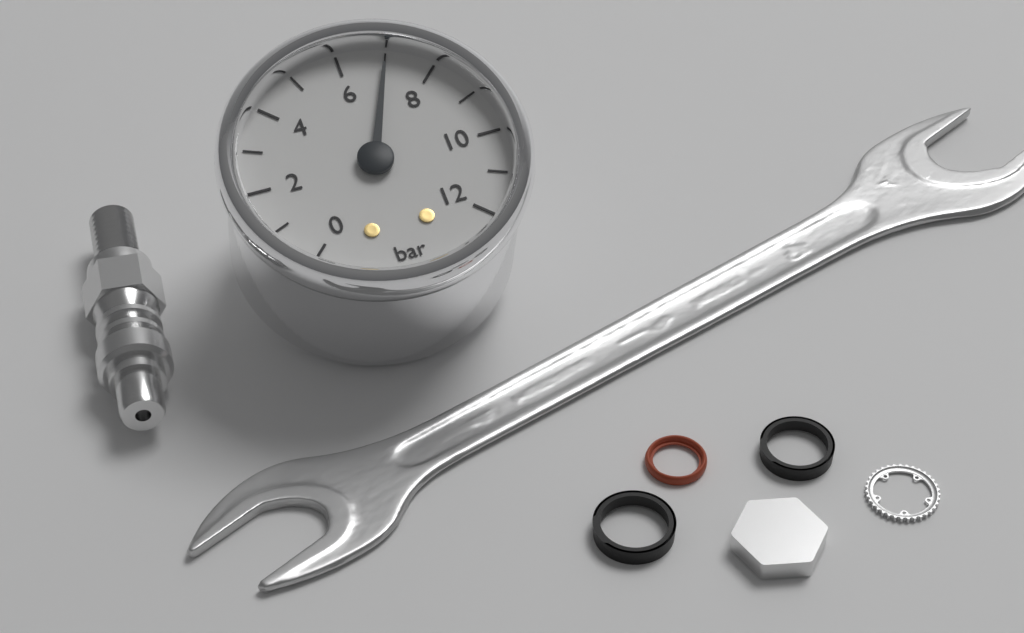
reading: 7 bar
